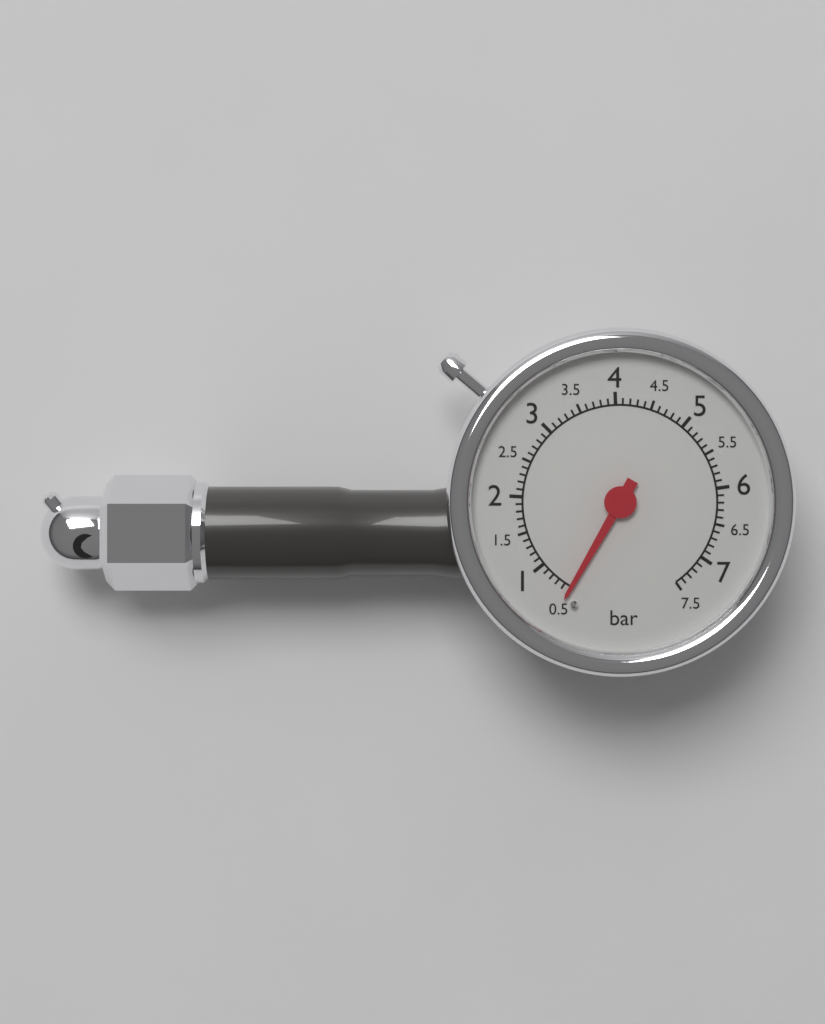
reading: 0.5 bar
